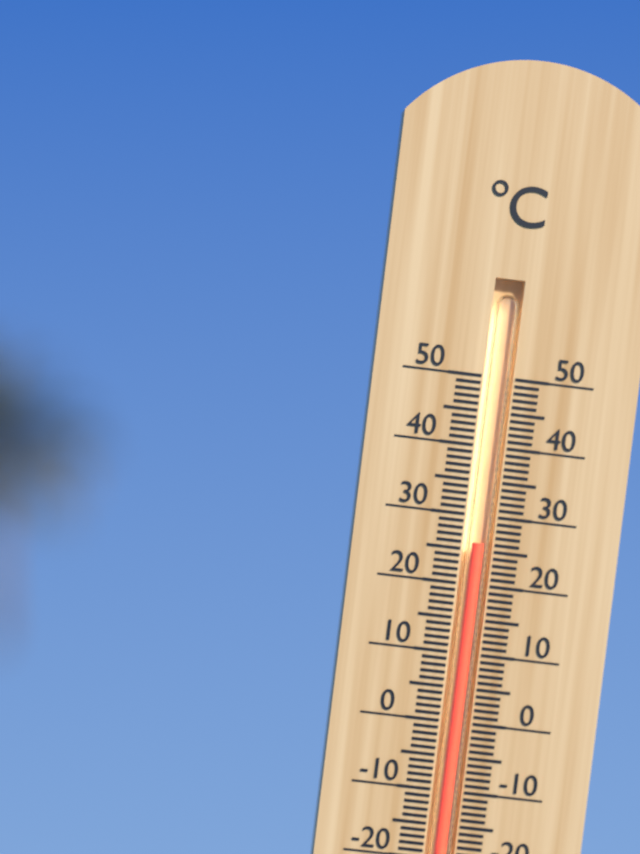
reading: 26 °C
